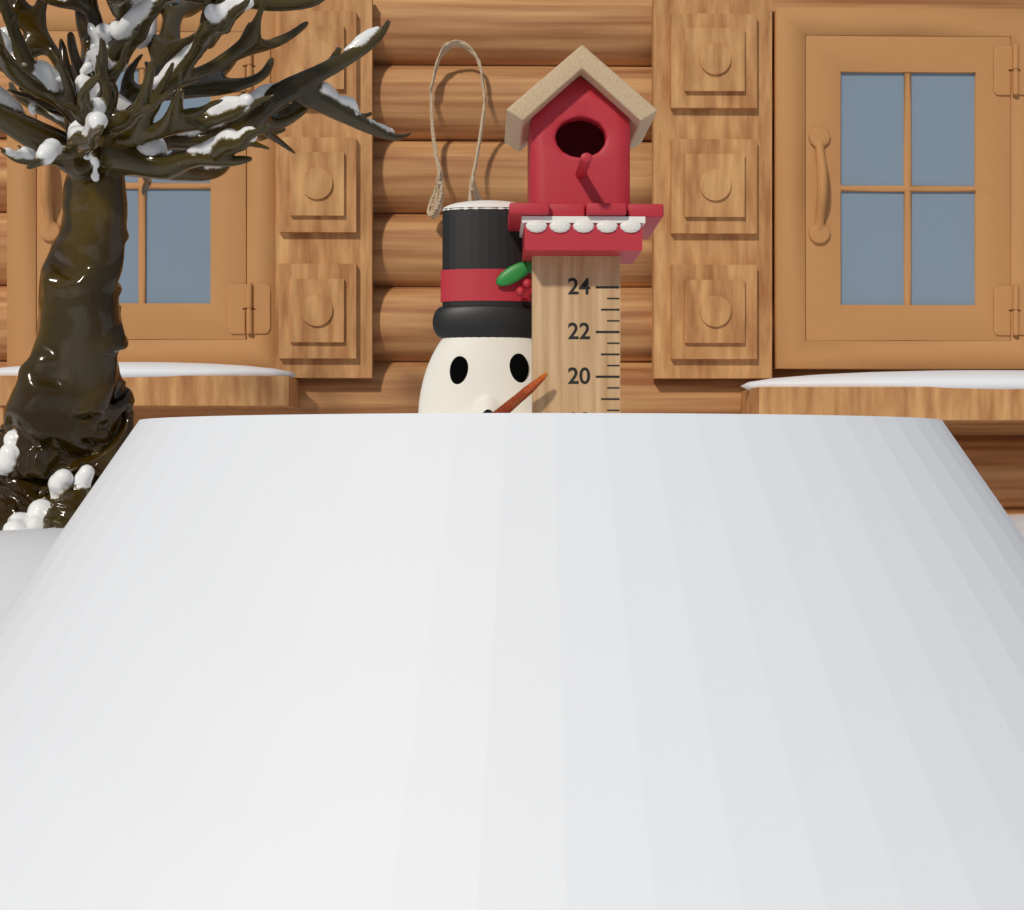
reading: 18.0 (no unit)
